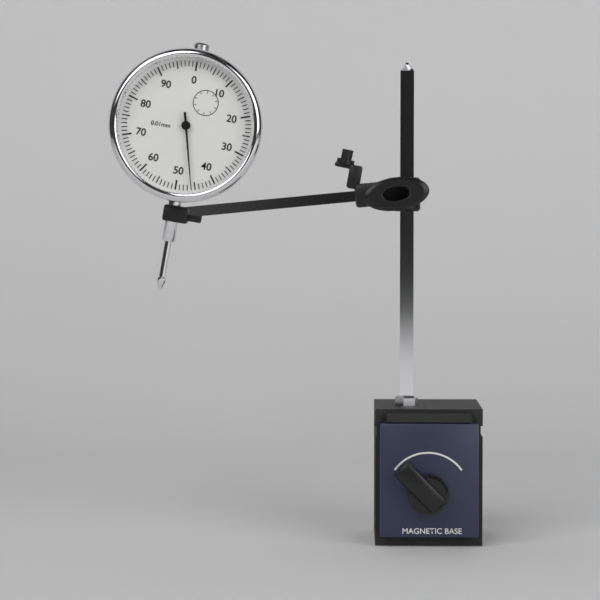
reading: 0.46 mm
